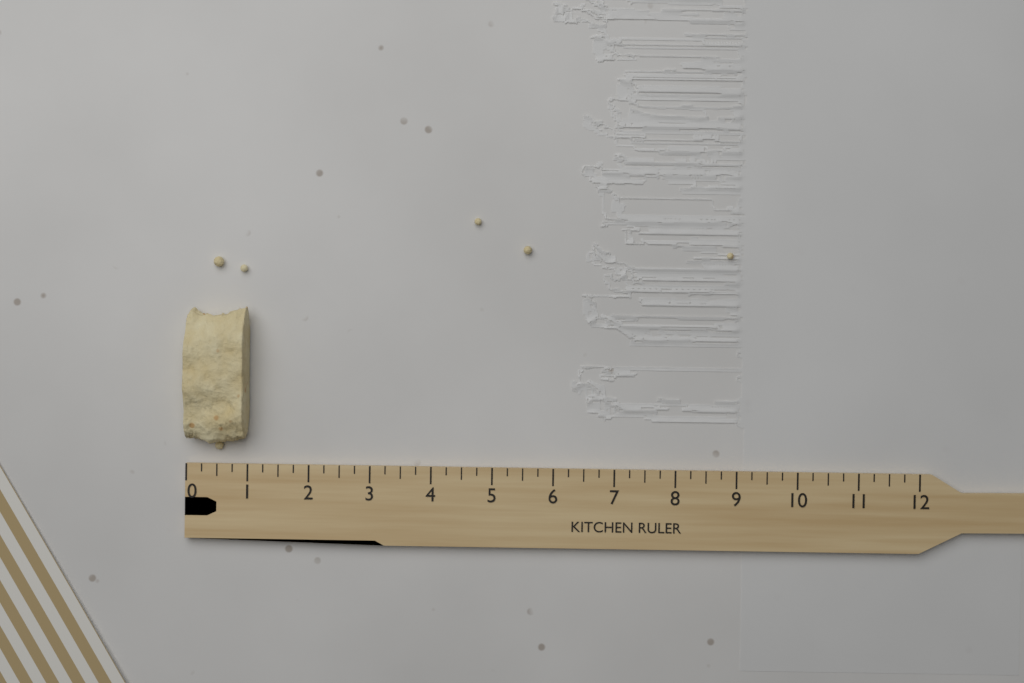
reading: 1.00 (no unit)
